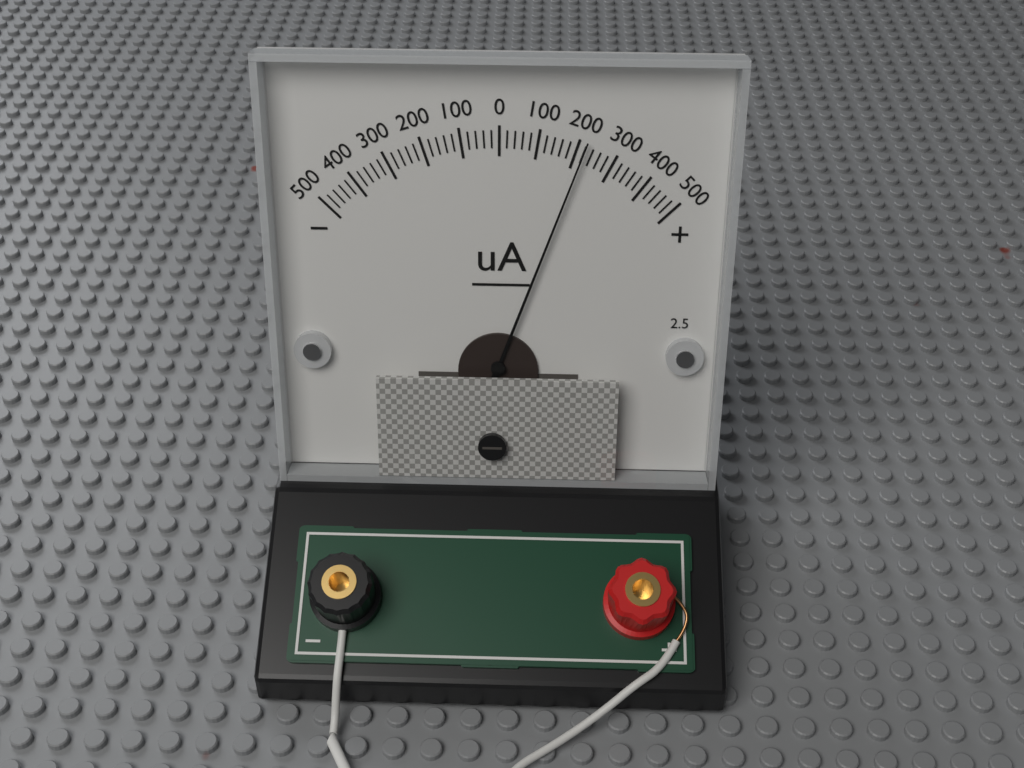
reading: 220 uA
